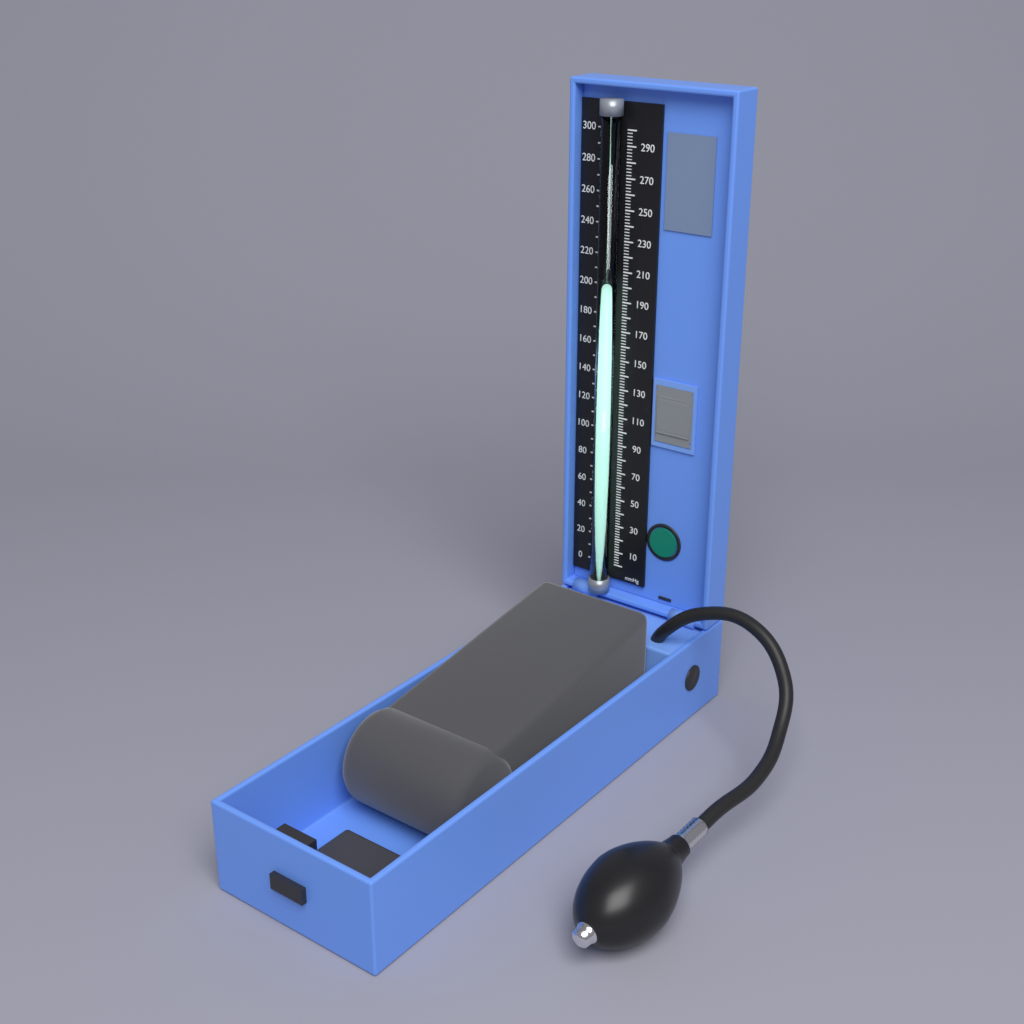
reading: 196 mmHg
